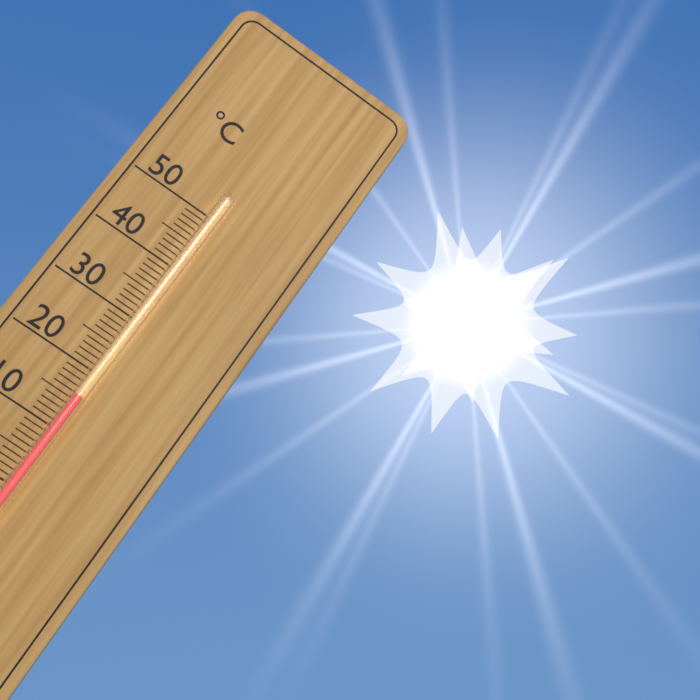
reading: 16 °C
